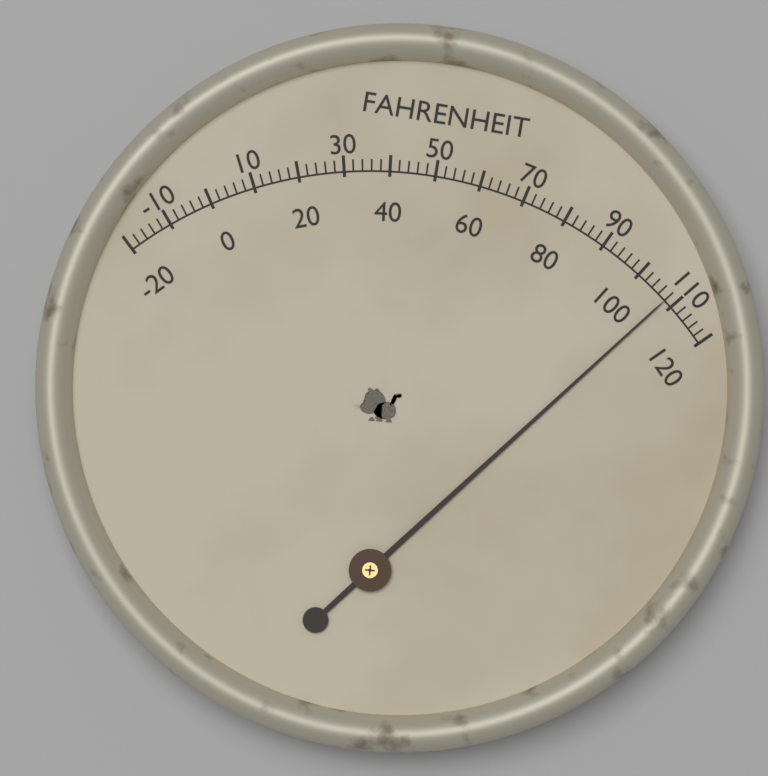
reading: 108 °F
